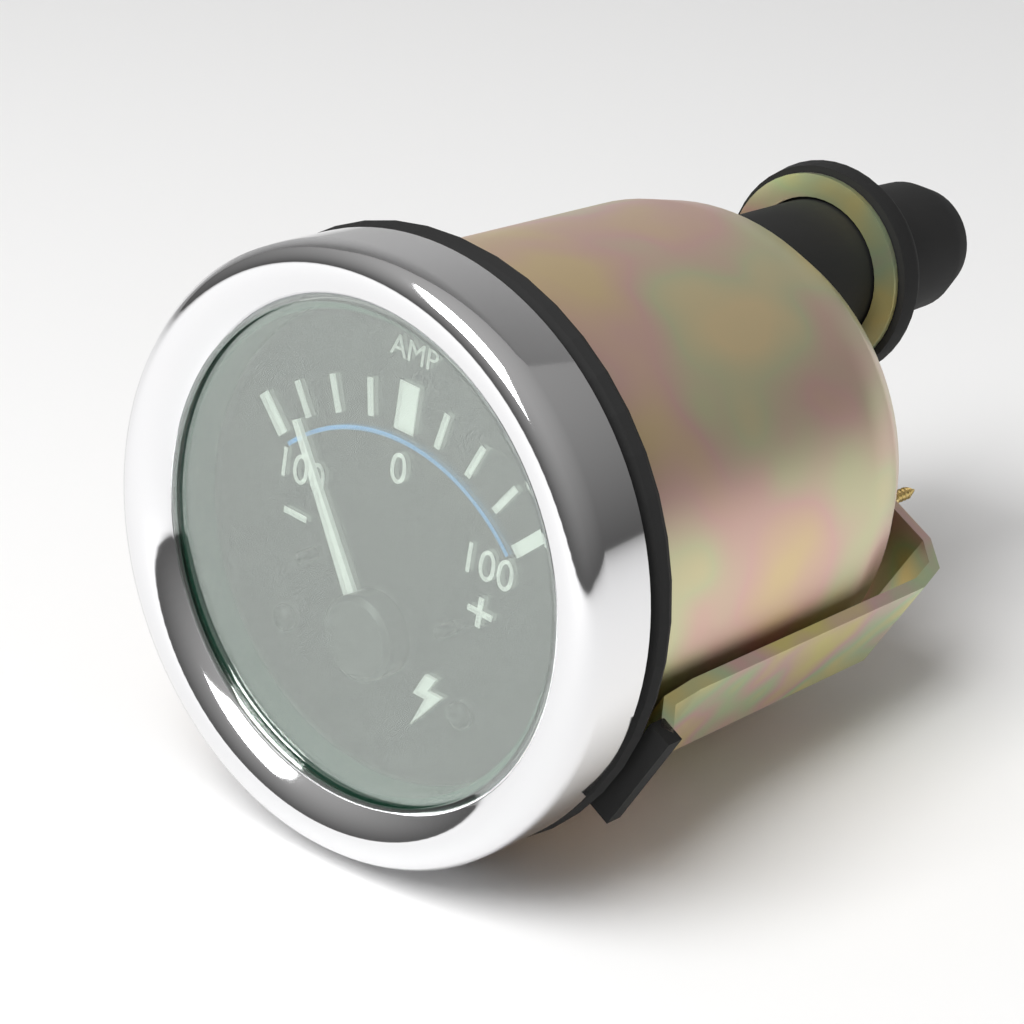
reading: -75 A
